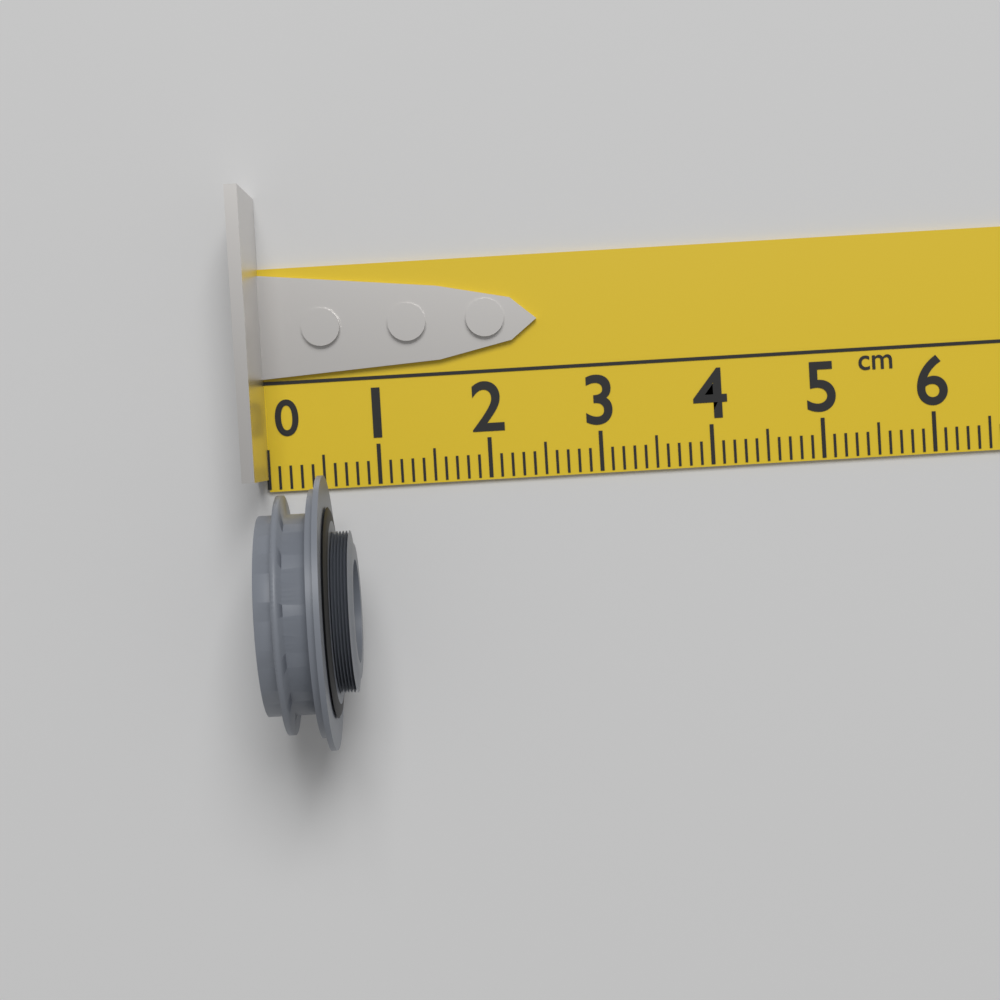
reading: 0.8 cm
